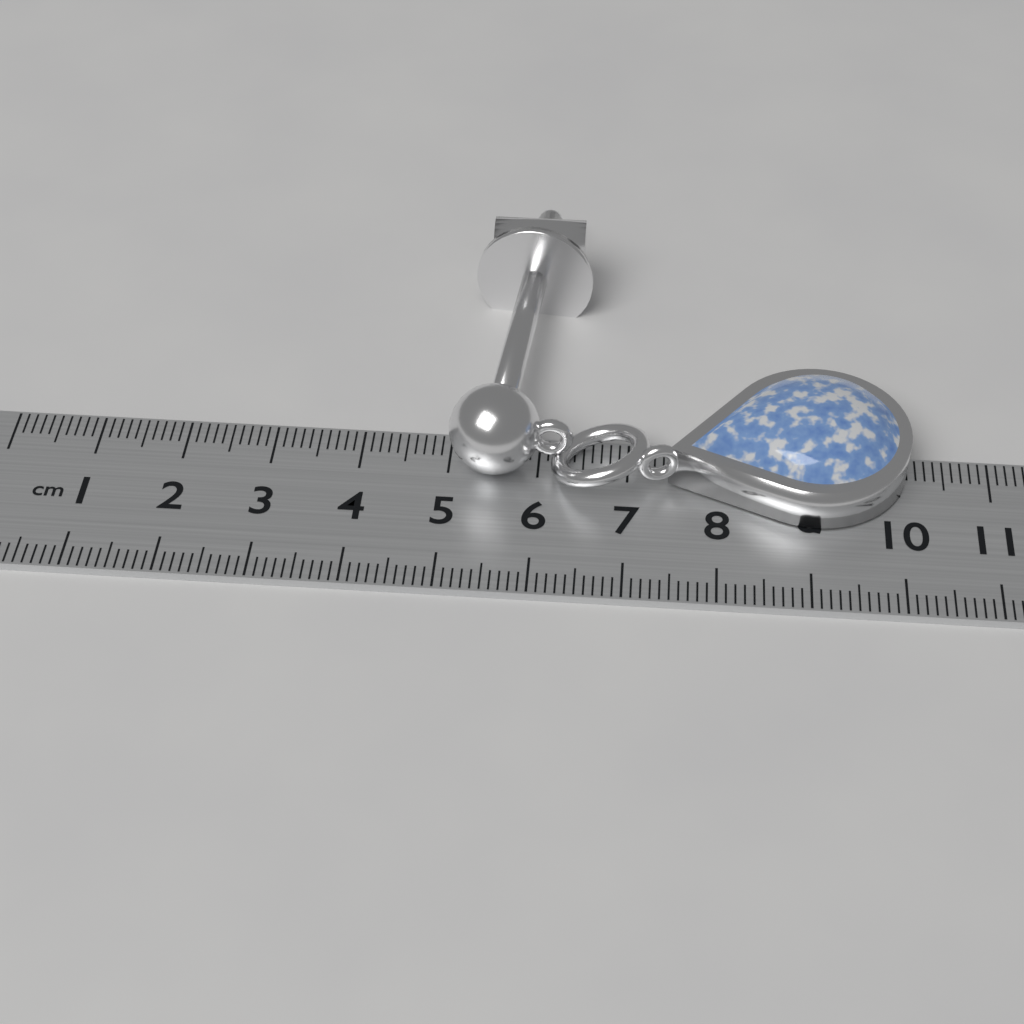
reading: 10.1 cm
